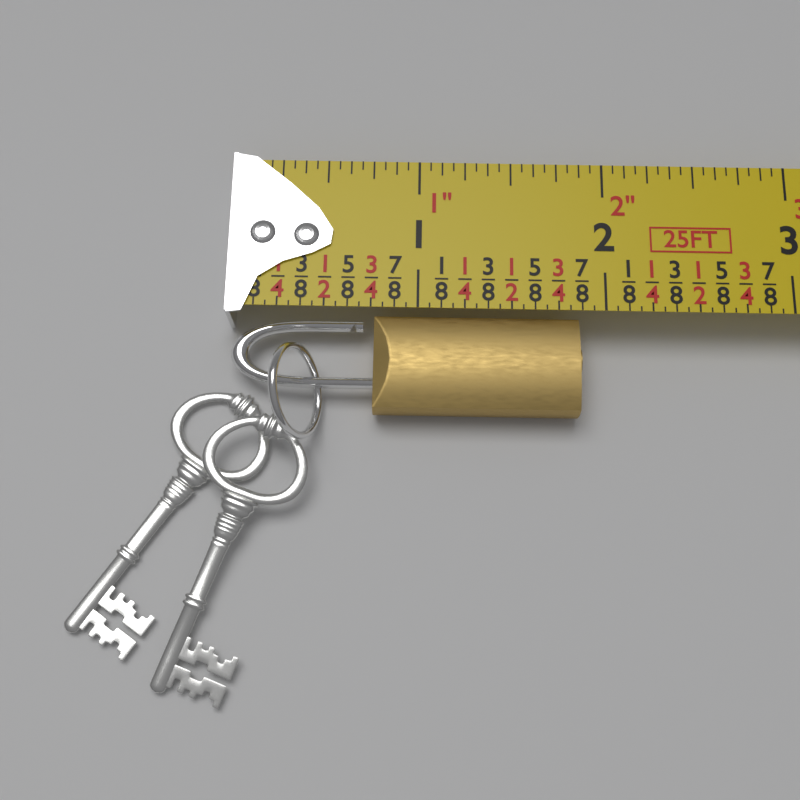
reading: 1.8750 in
